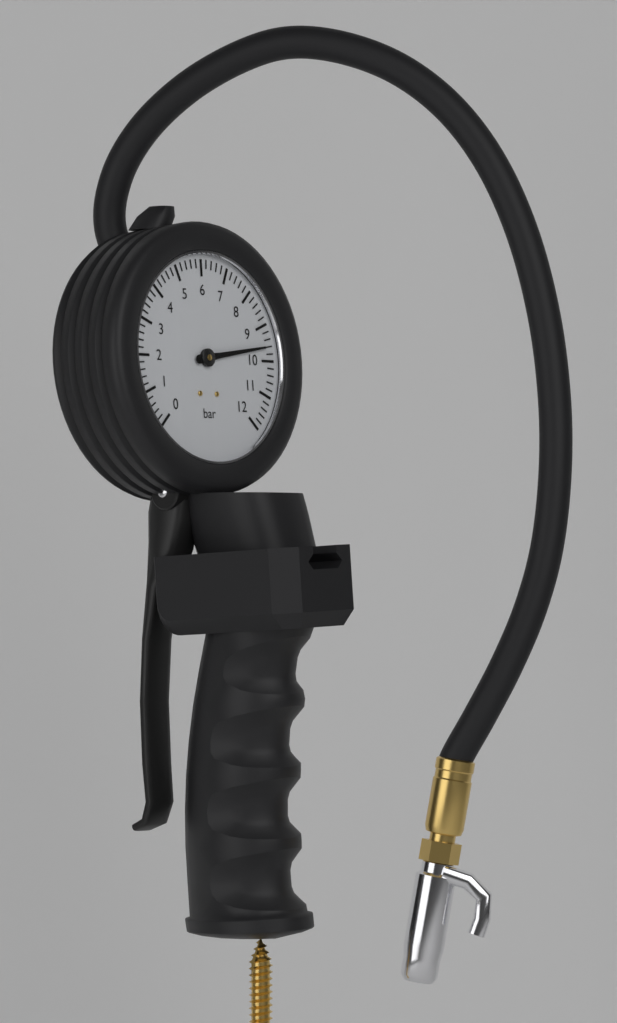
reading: 9.6 bar
